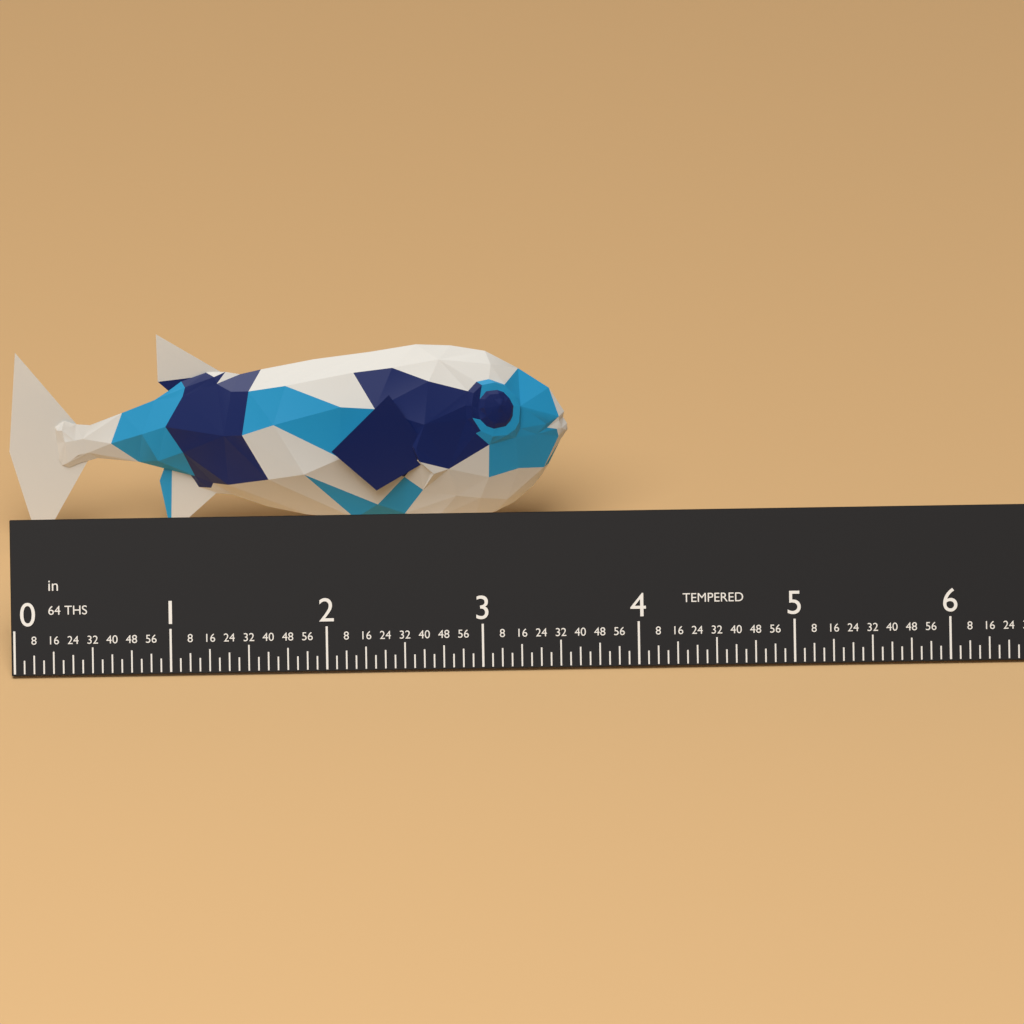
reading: 3.6250 in
